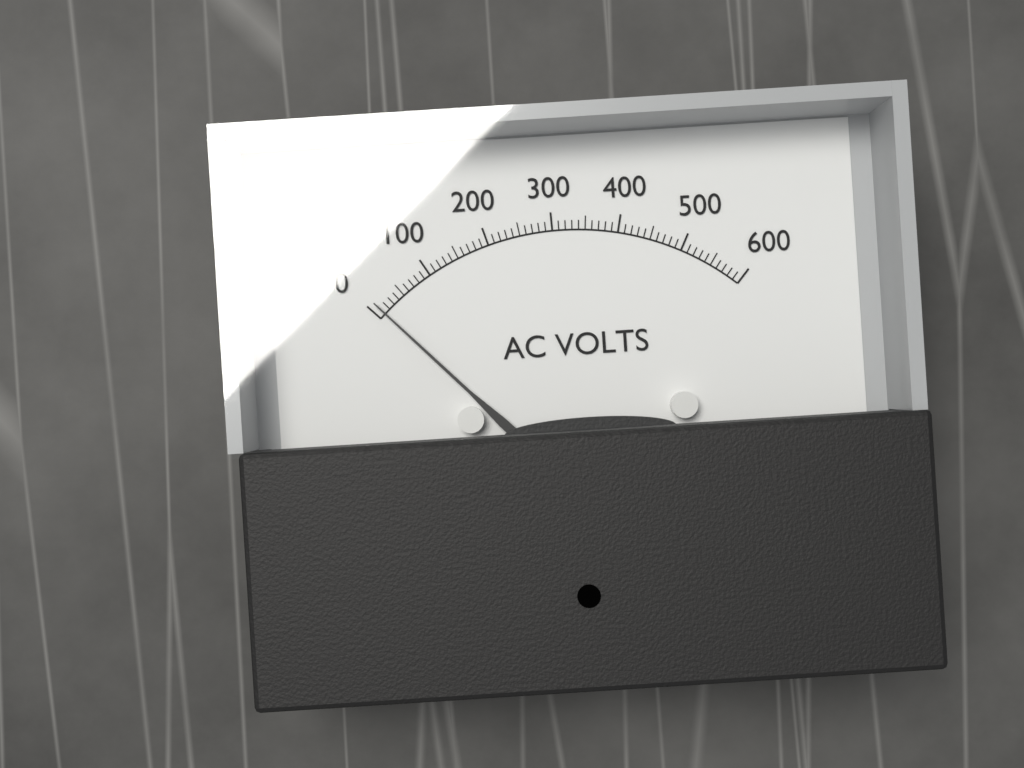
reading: 10 V
